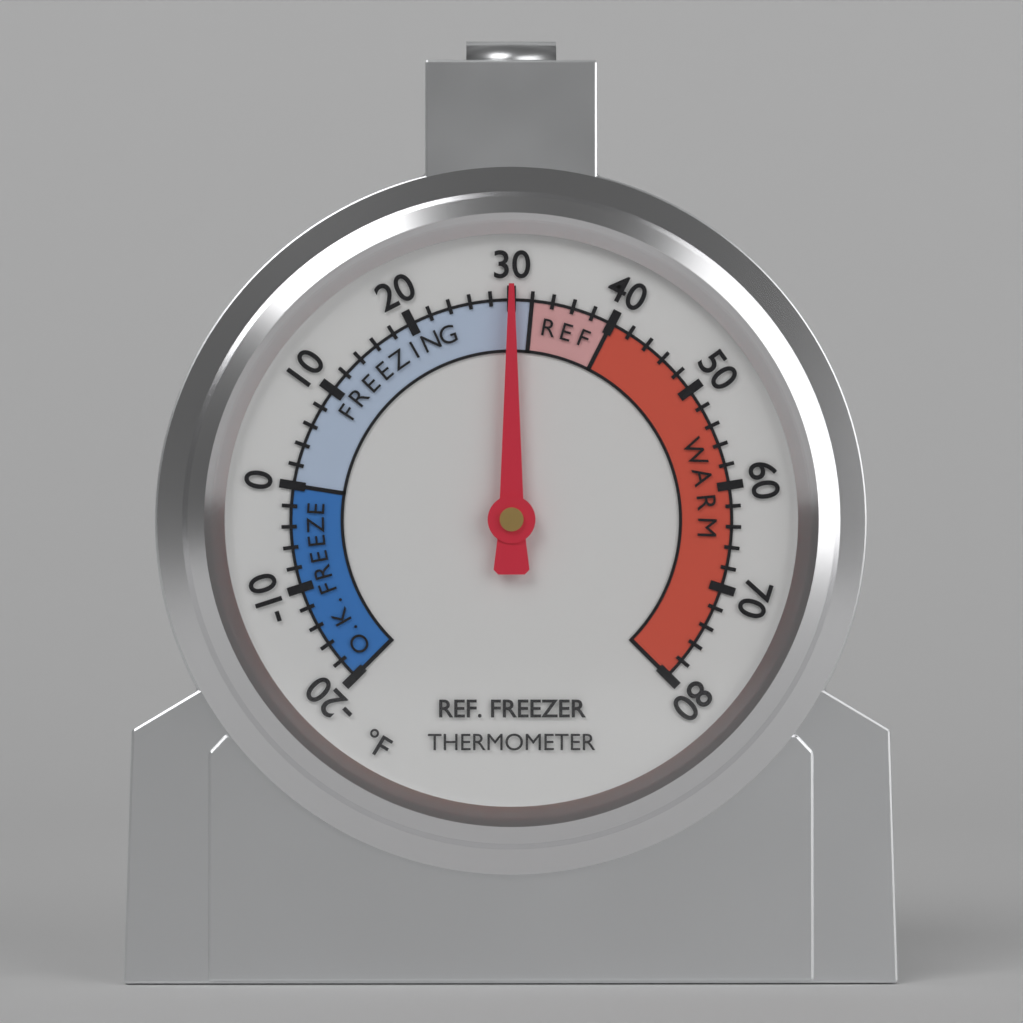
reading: 30 °F
